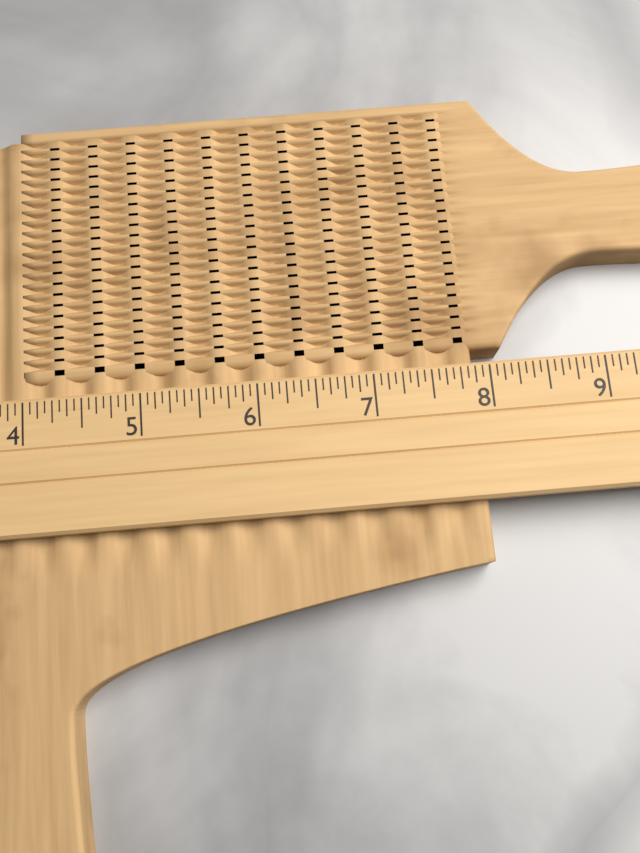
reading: 7.8750 (no unit)
